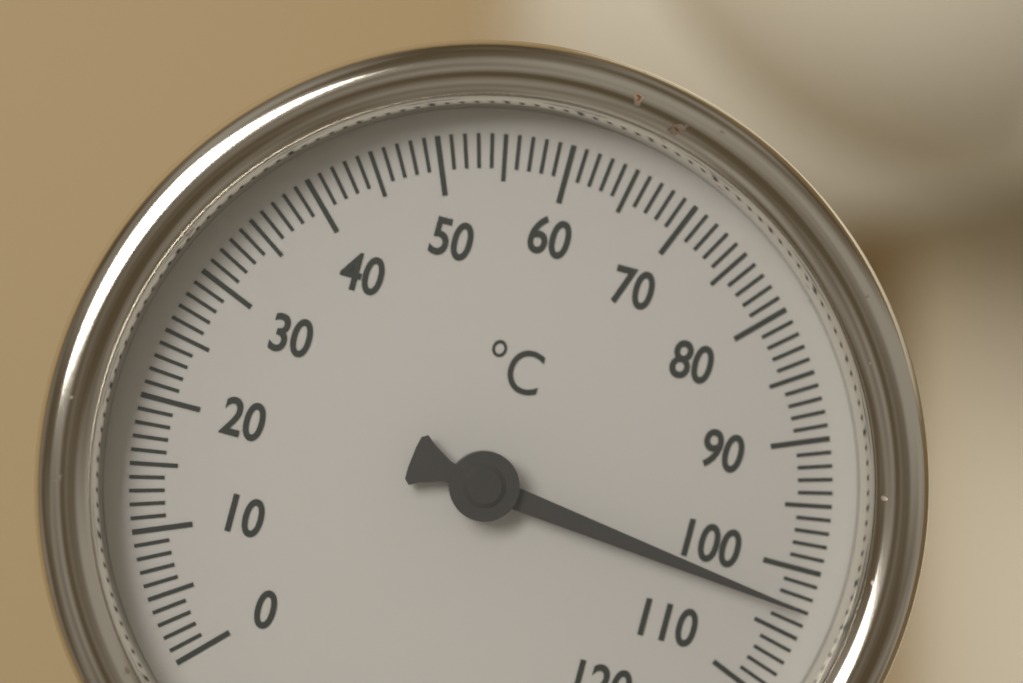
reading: 103 °C
